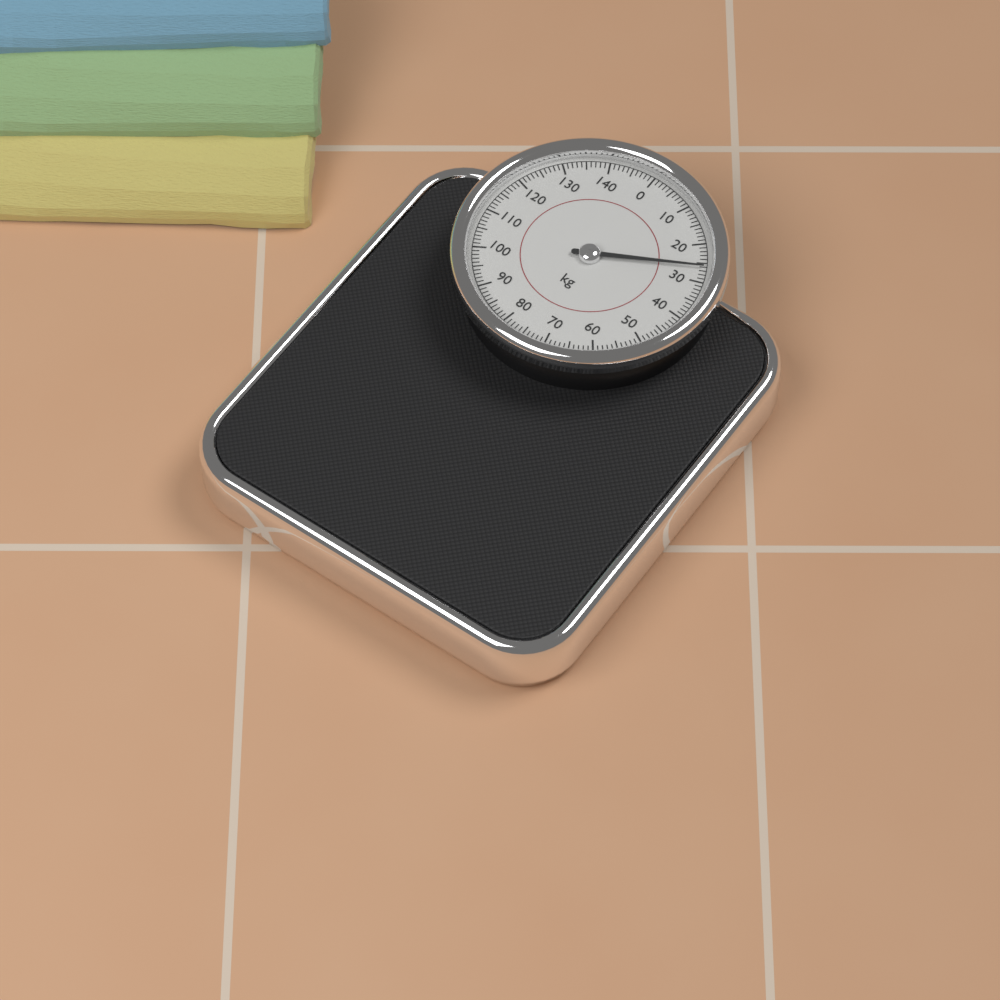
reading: 26 kg
